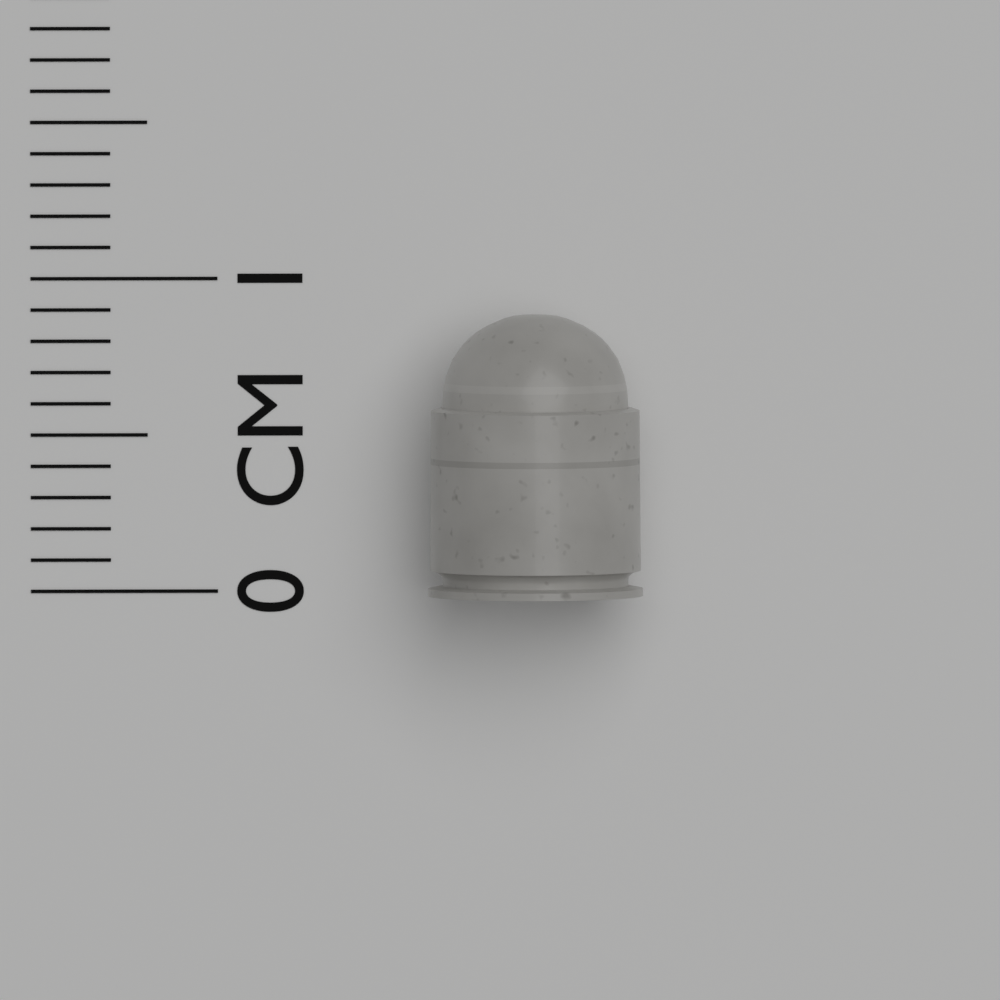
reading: 0.9 cm
